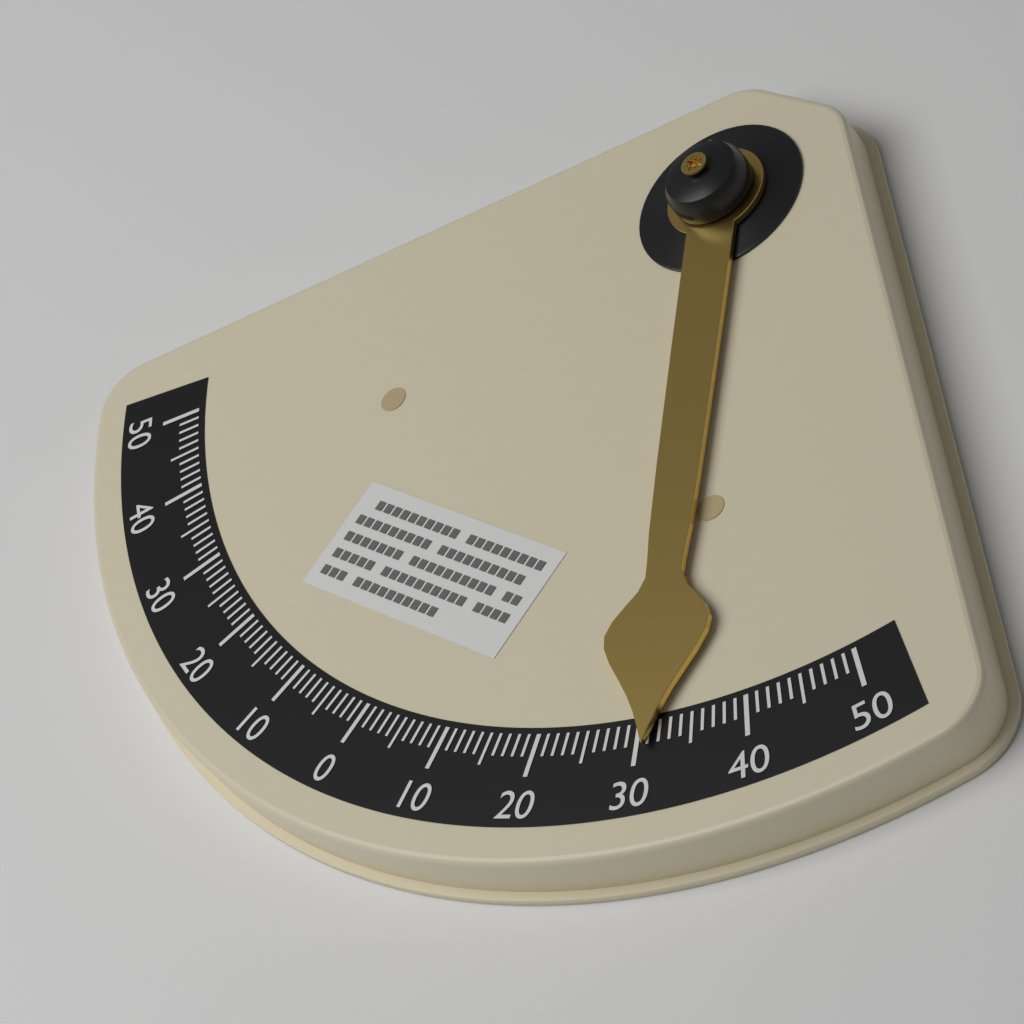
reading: 31 °
